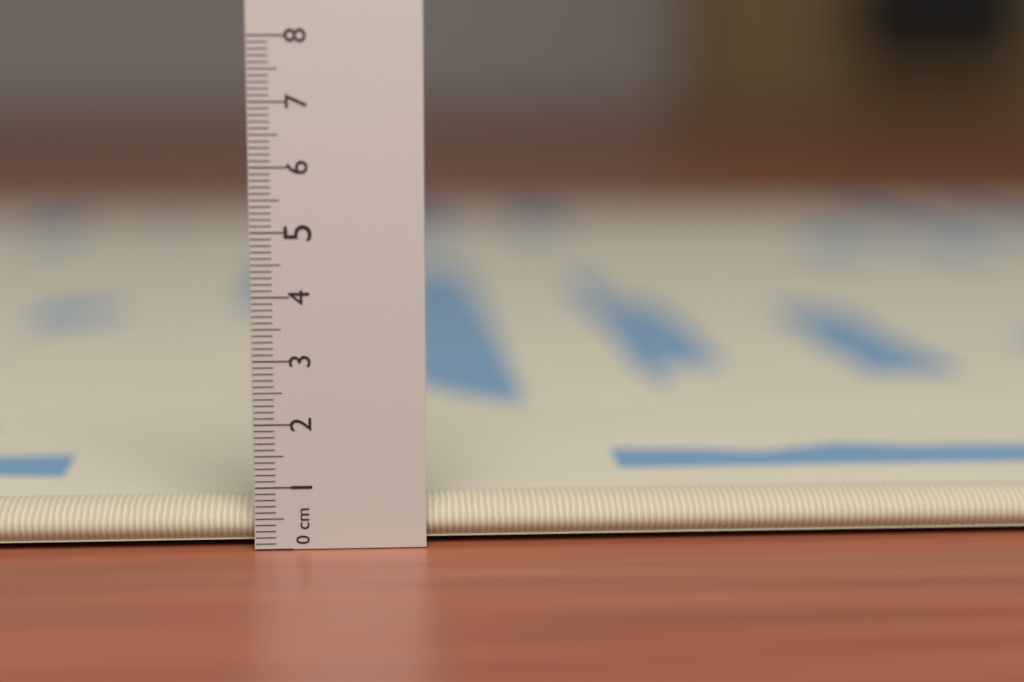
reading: 0.7 cm
